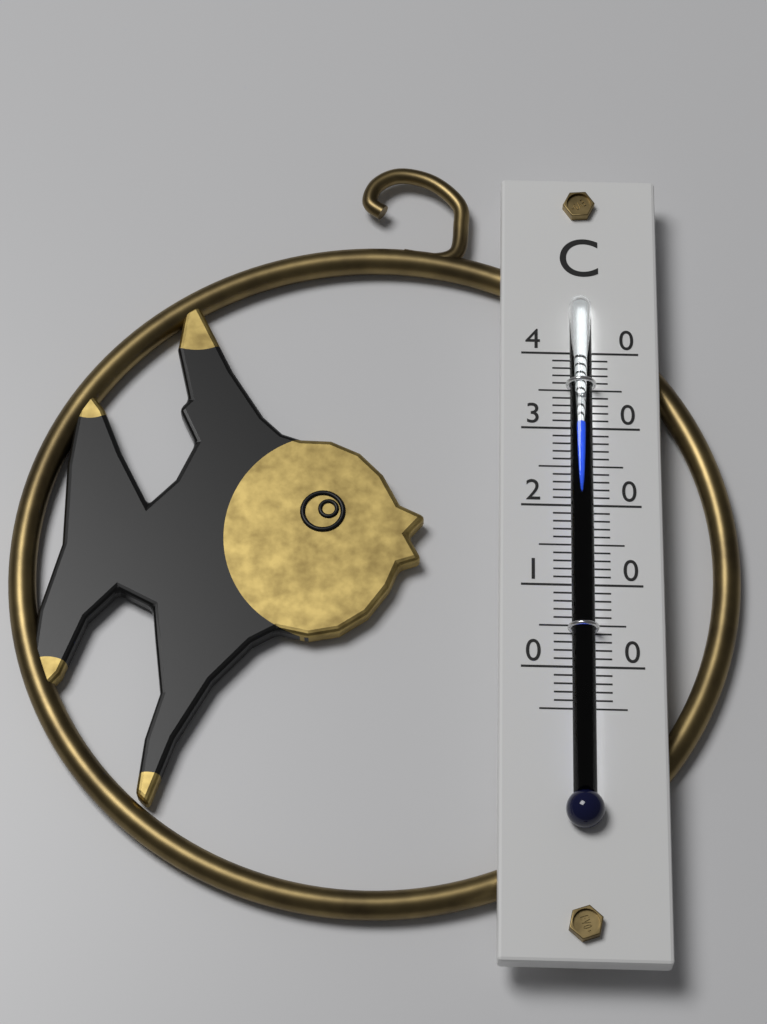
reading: 30 °C
